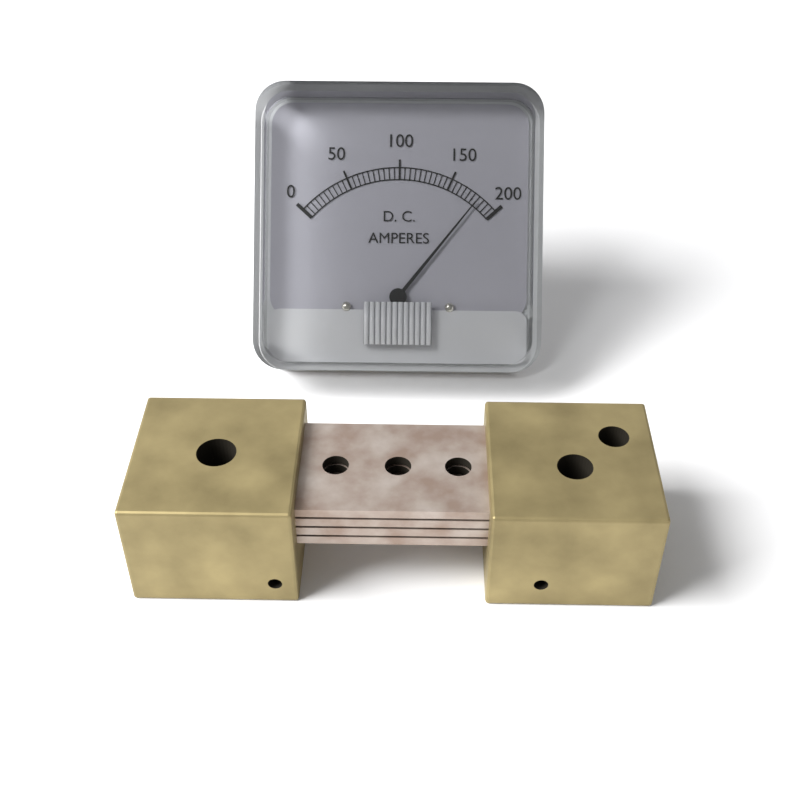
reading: 180 A
